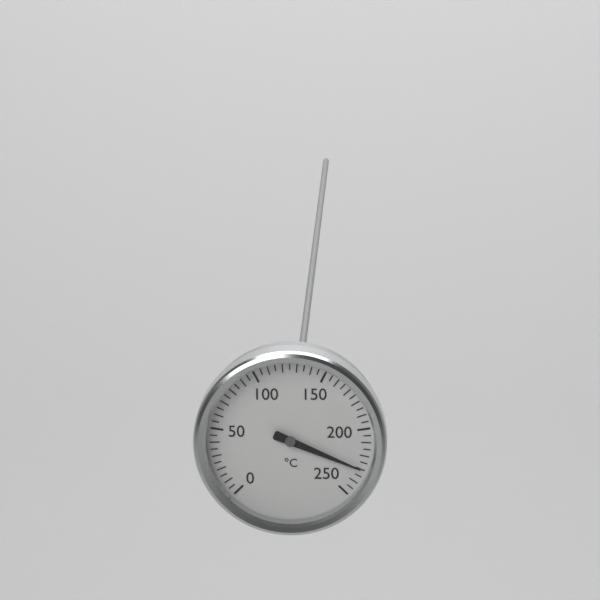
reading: 230 °C
